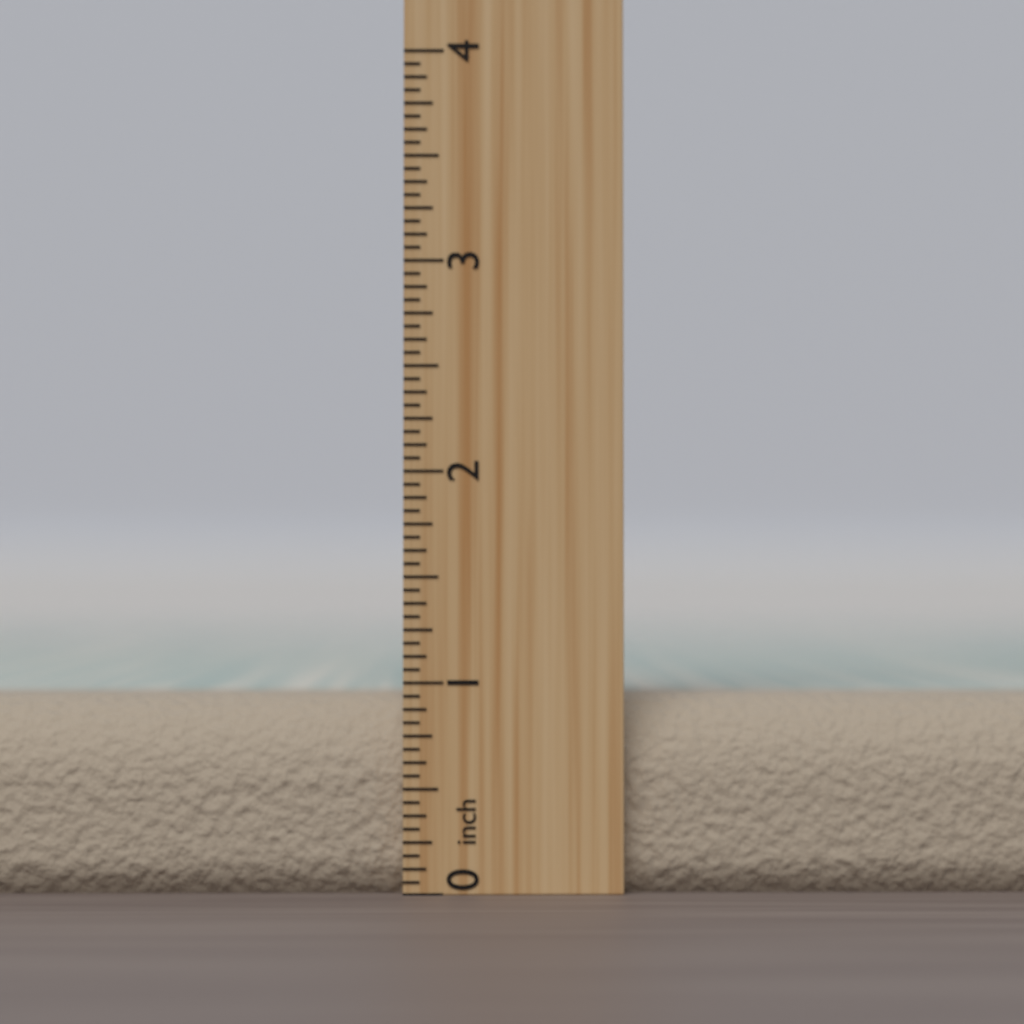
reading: 0.9375 inch
